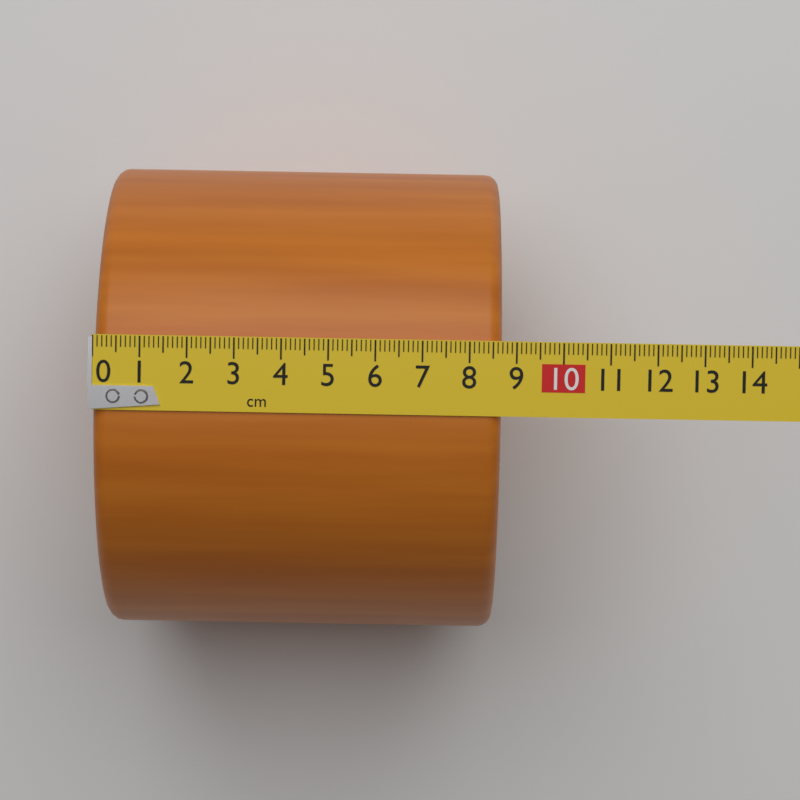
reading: 8.7 cm
